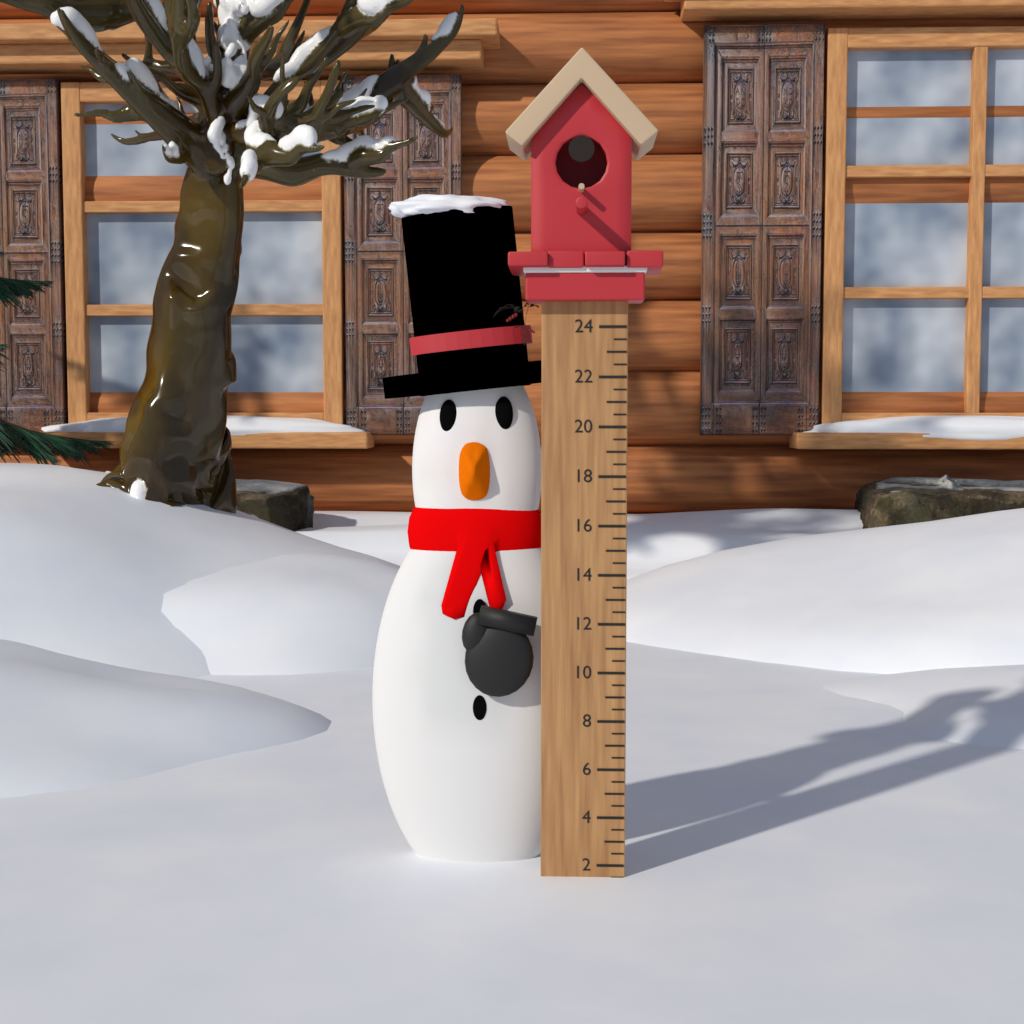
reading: 1.5 (no unit)
